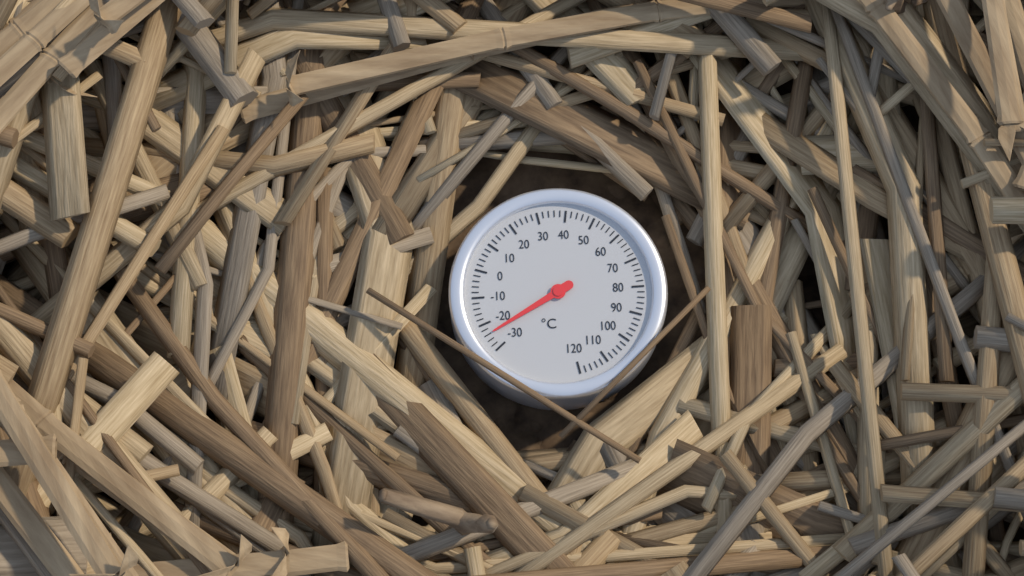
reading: -24 °C
